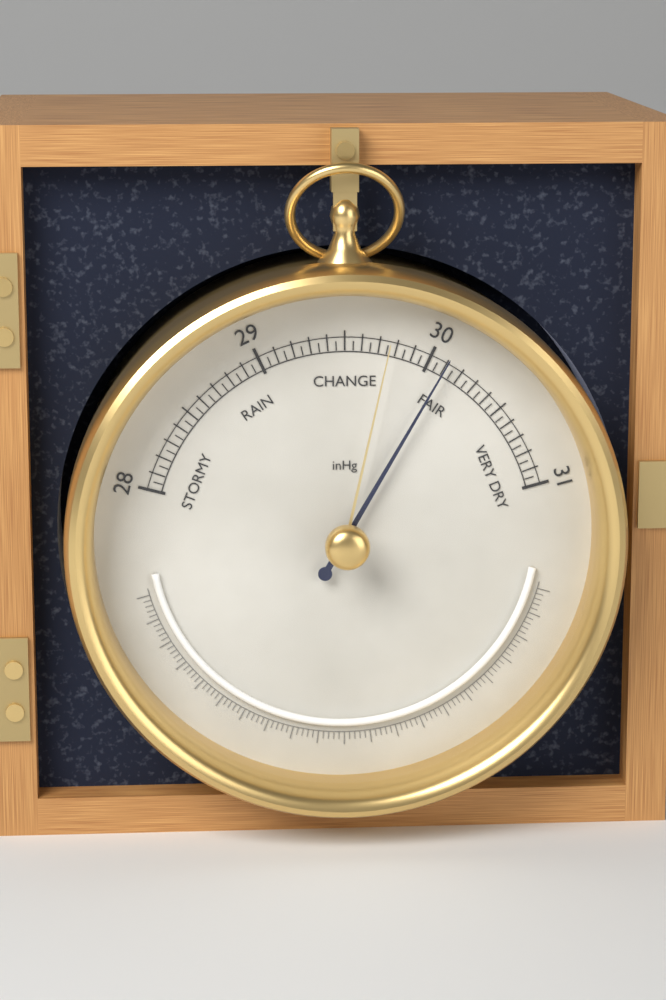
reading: 30.10 inHg
